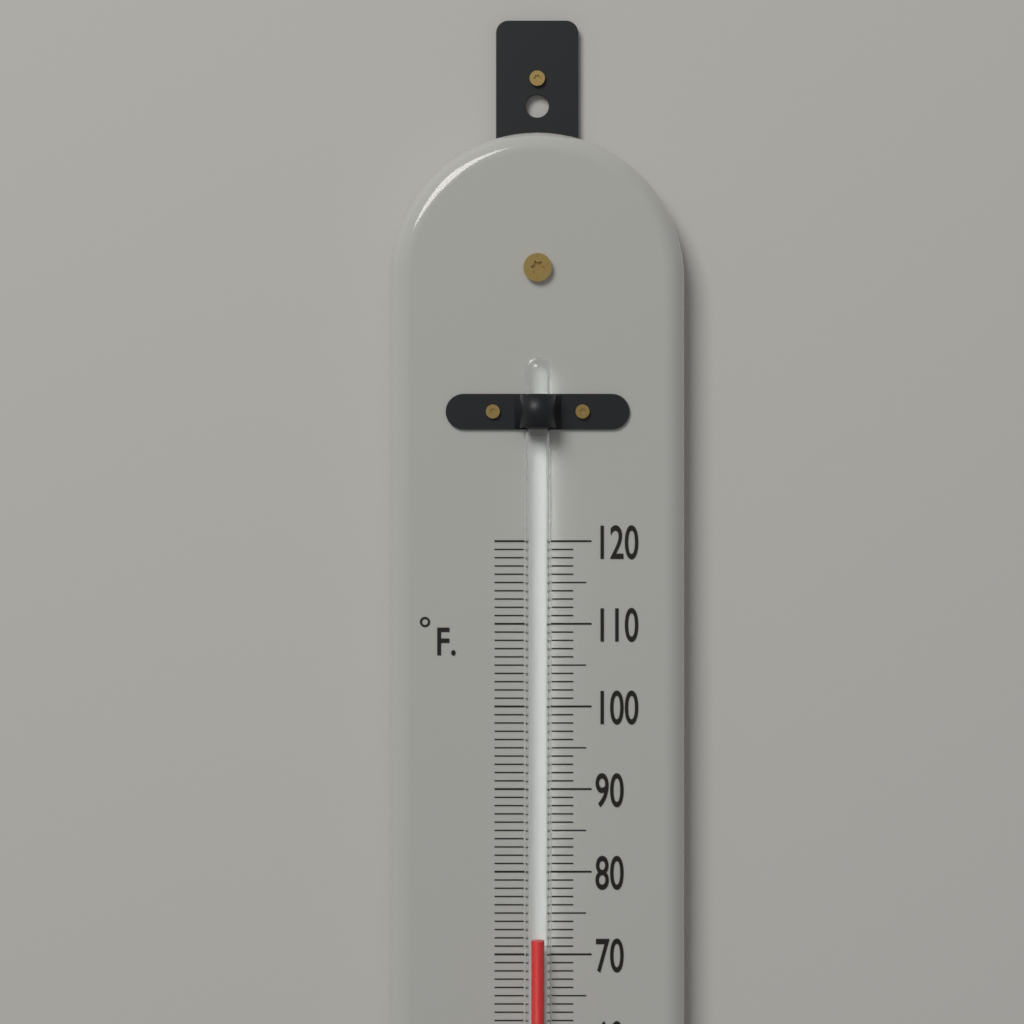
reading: 72 °F
